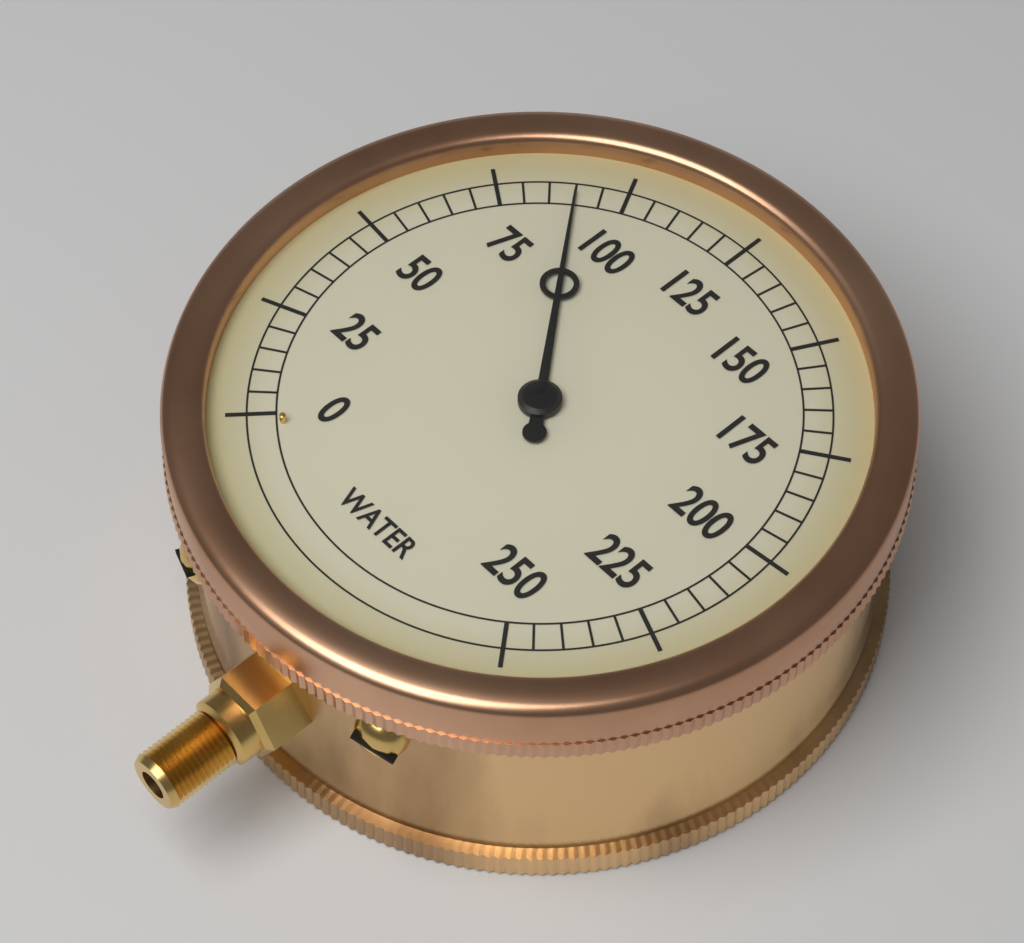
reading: 90 (no unit)
